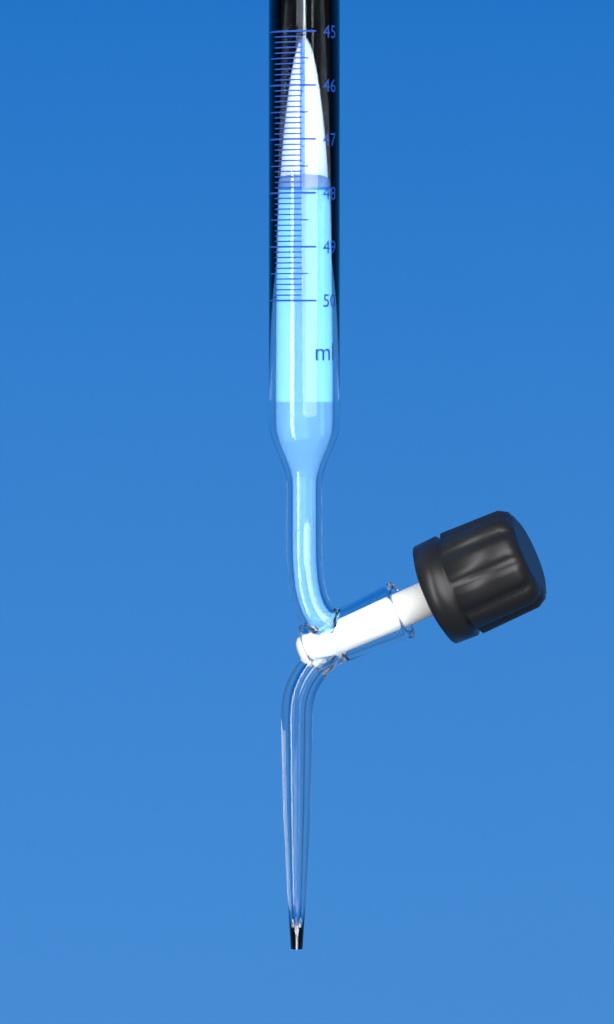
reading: 47.9 ml
